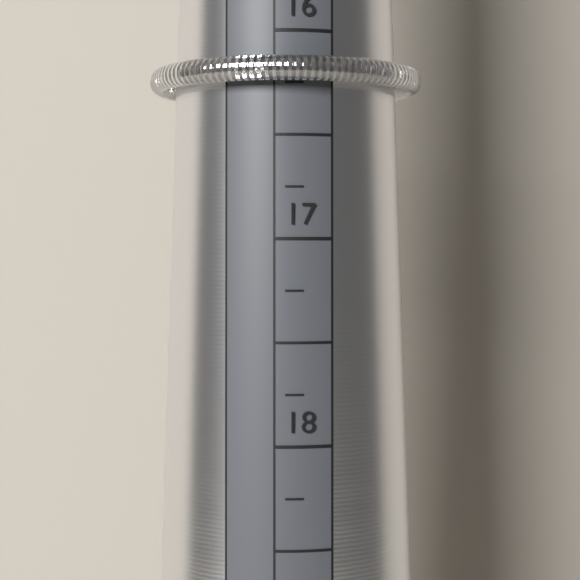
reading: 16.25 mm
